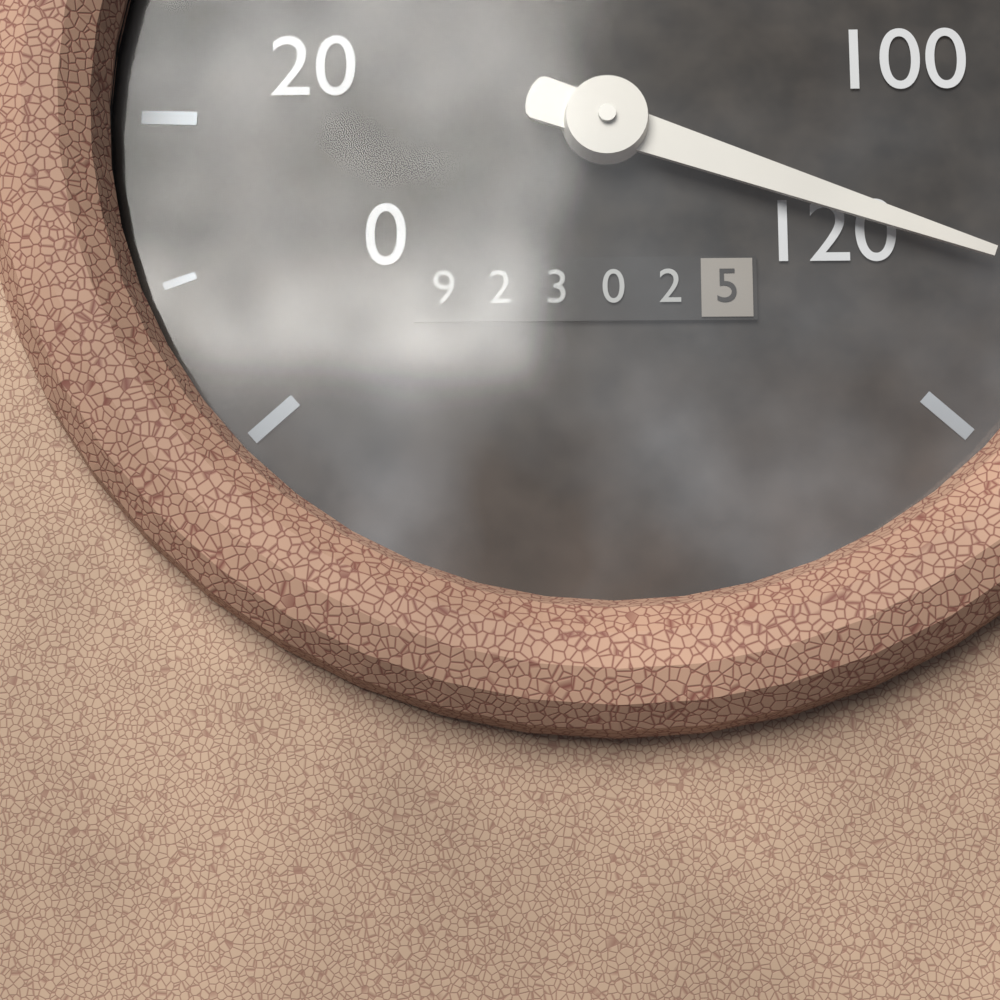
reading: 110 (no unit)
